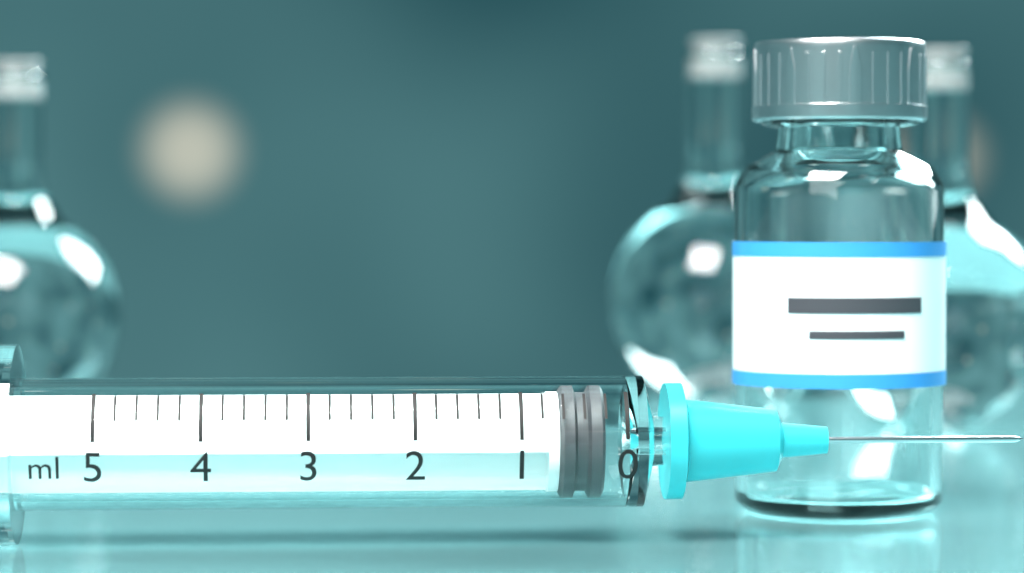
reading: 0.2 ml
